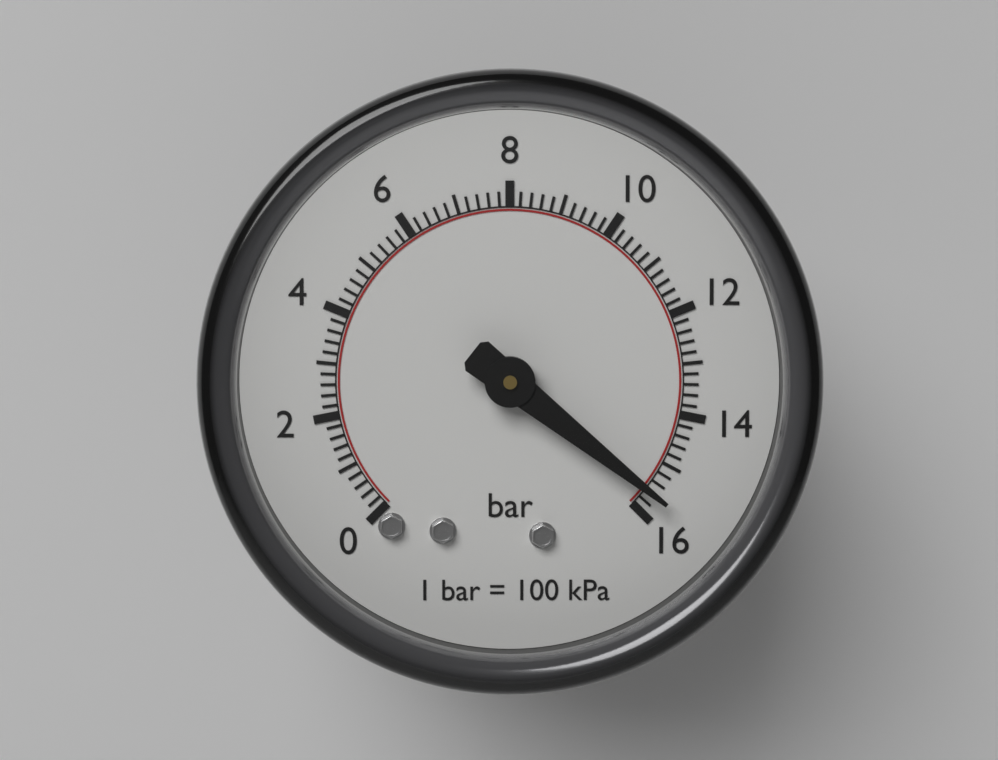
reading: 15.6 bar
